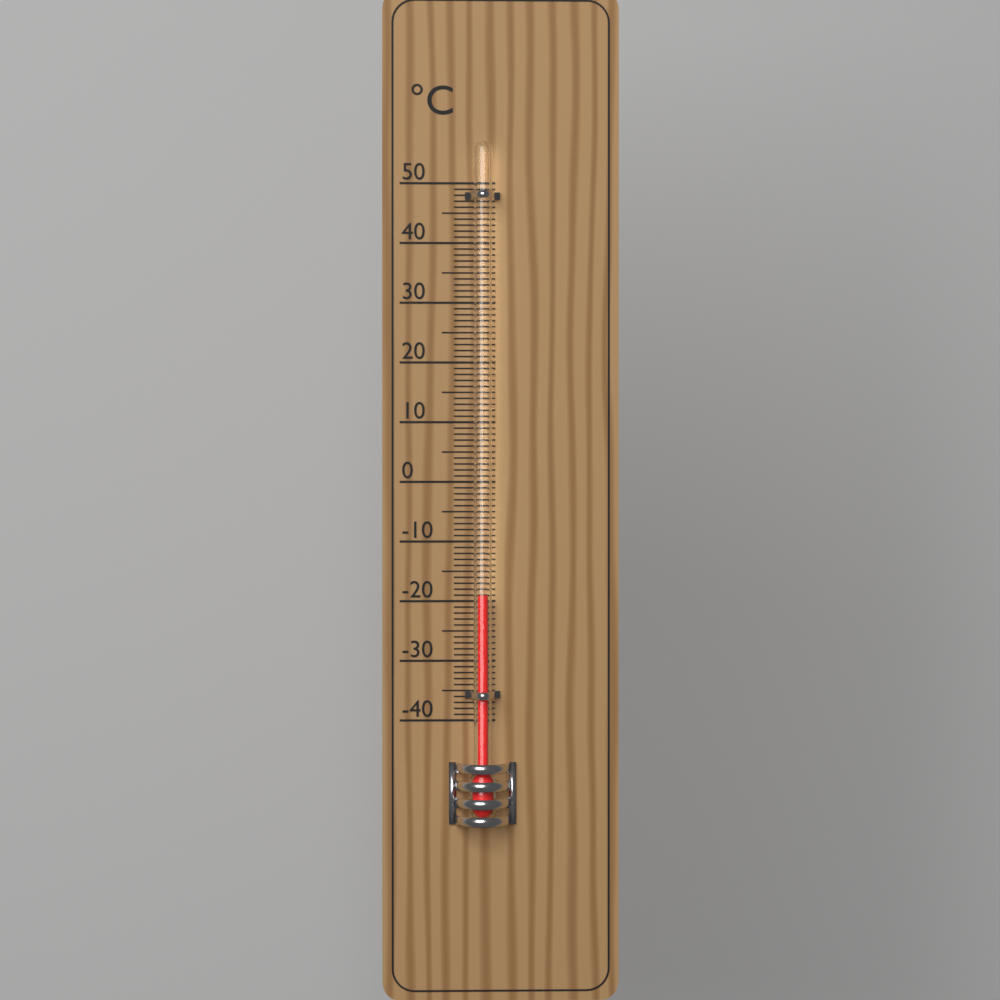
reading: -19 °C
